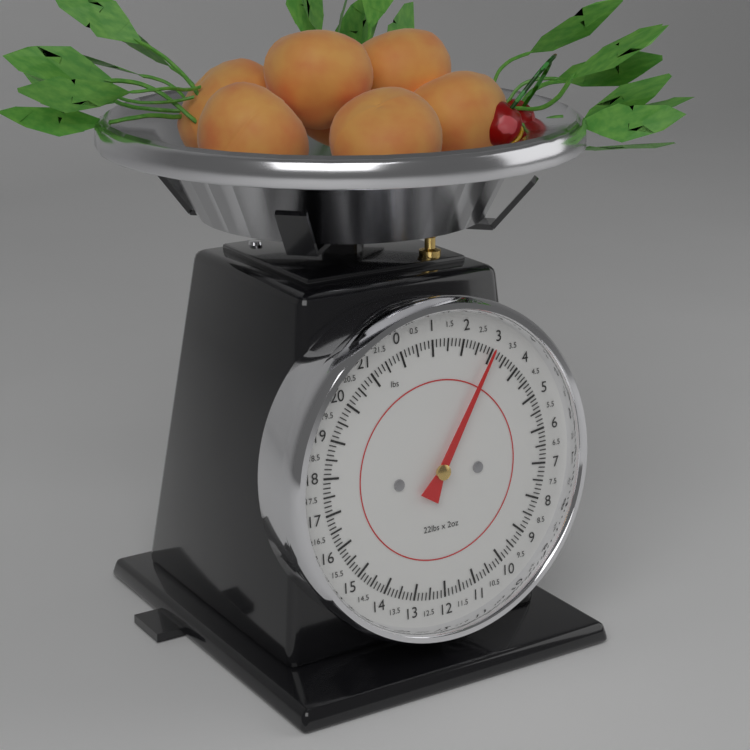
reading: 3.000 lbs
